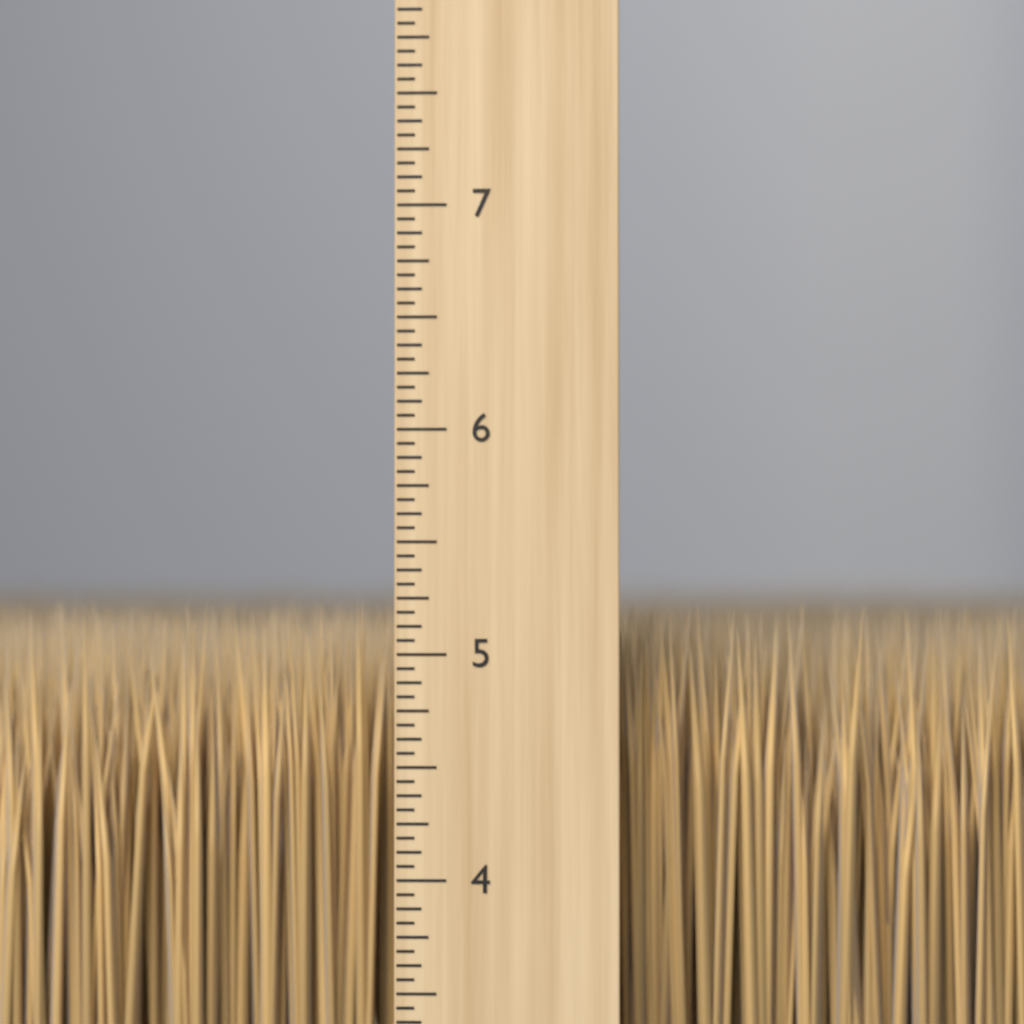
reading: 5.2500 inch
